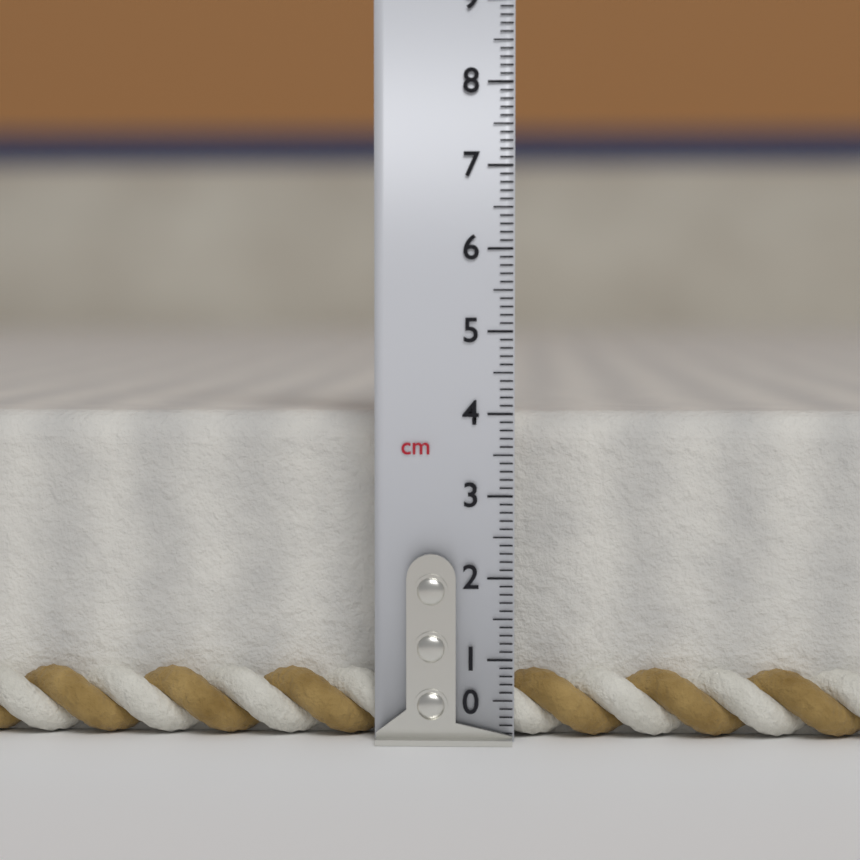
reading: 4.0 cm
